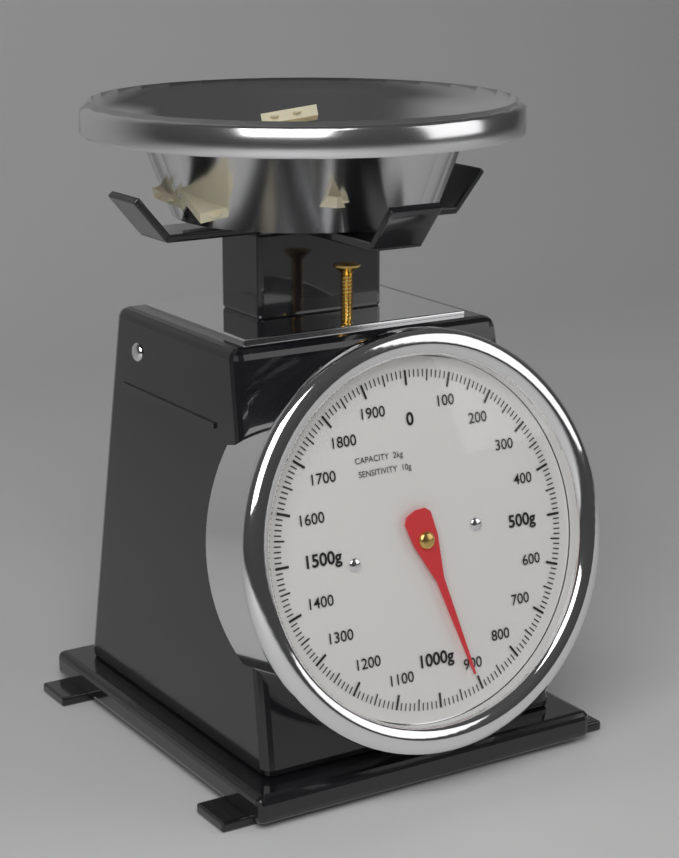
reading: 910 g
